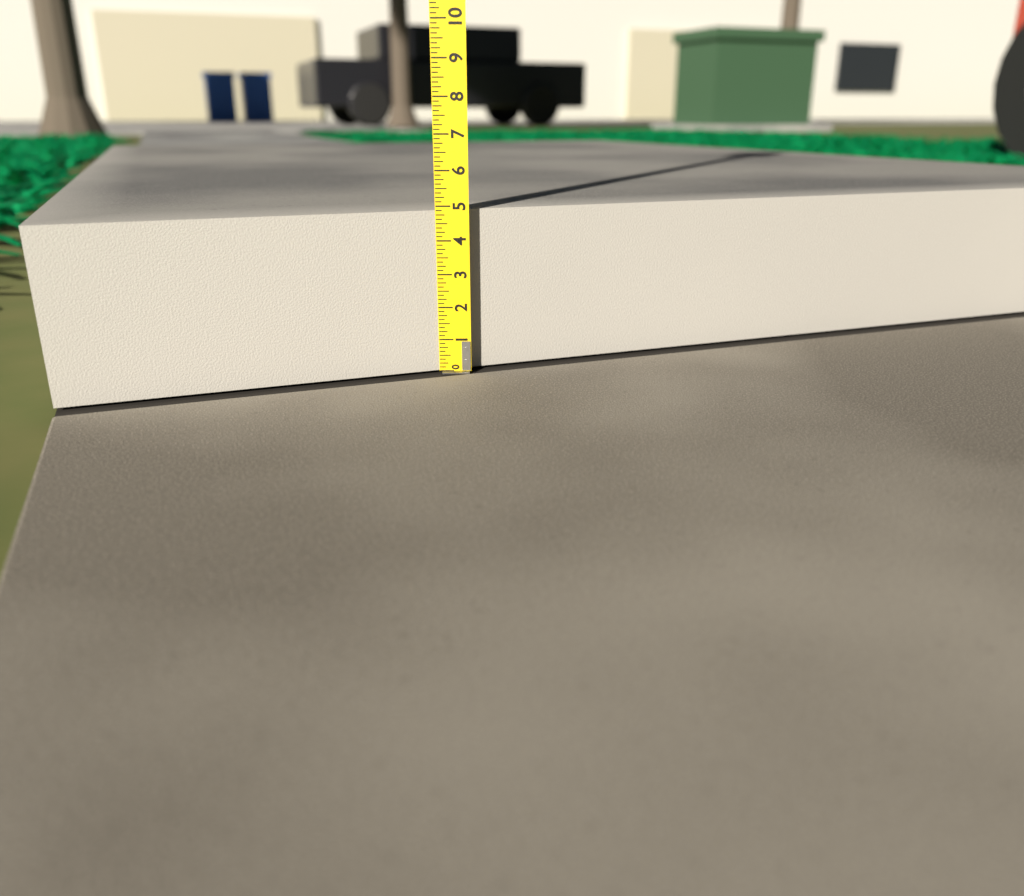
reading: 4.875 (no unit)
